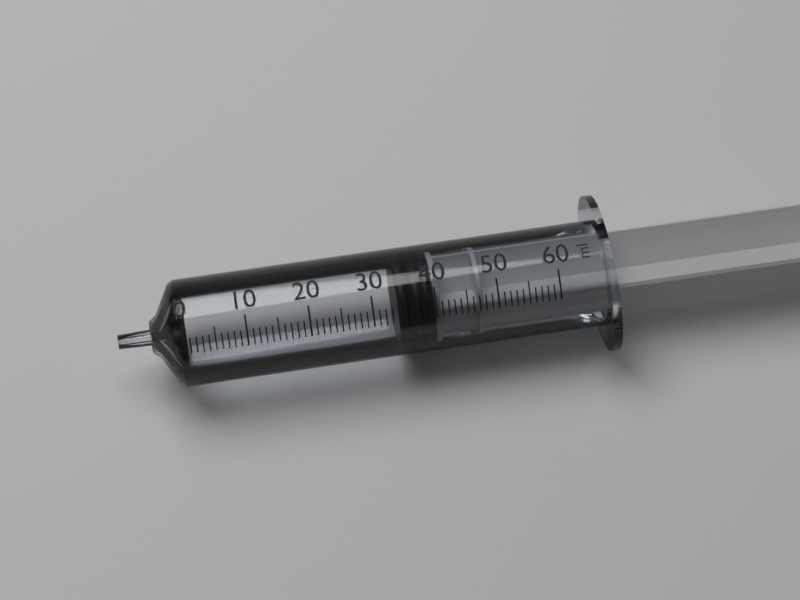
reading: 34 ml
